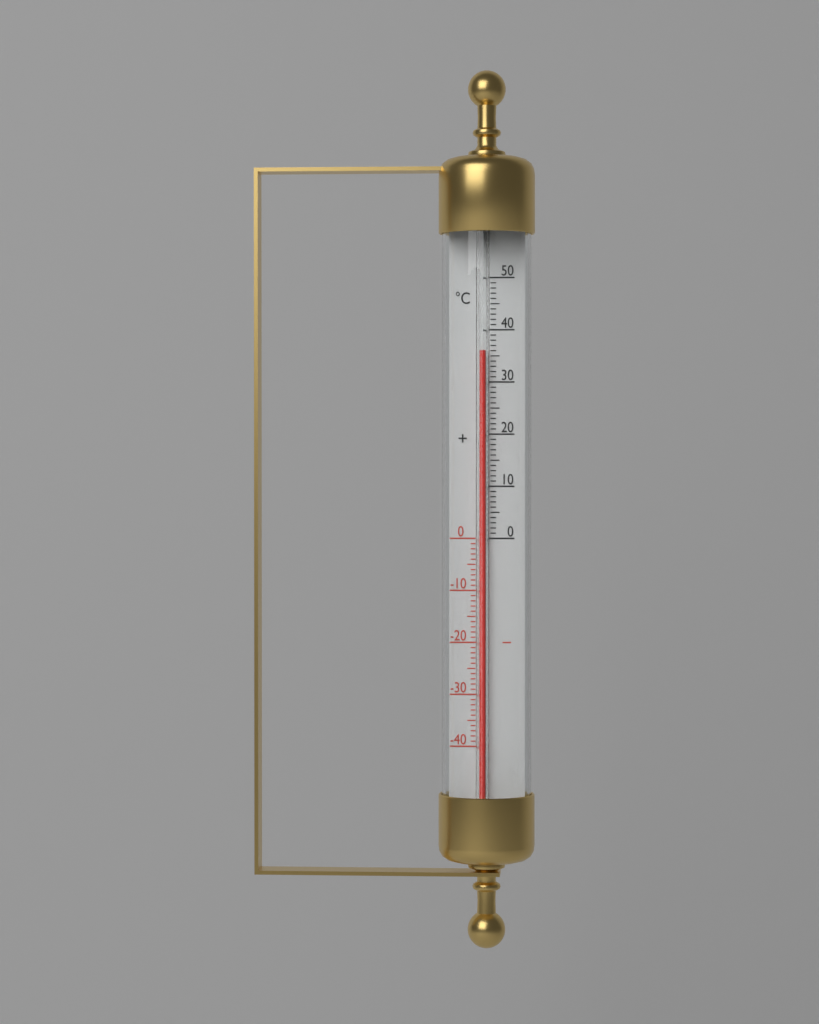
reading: 36 °C
